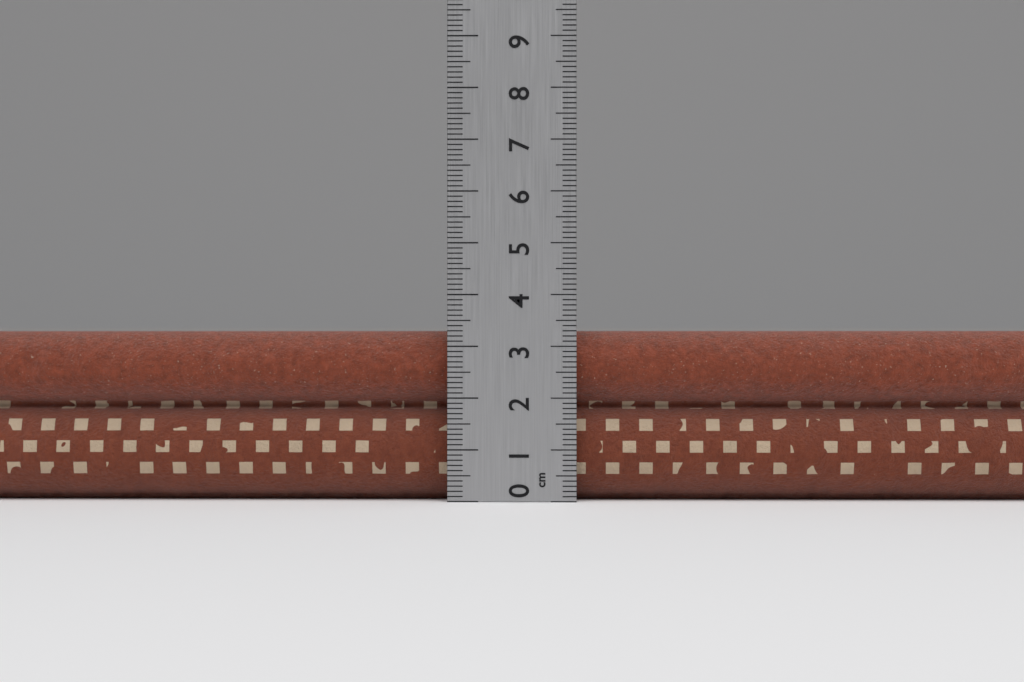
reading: 3.3 cm
